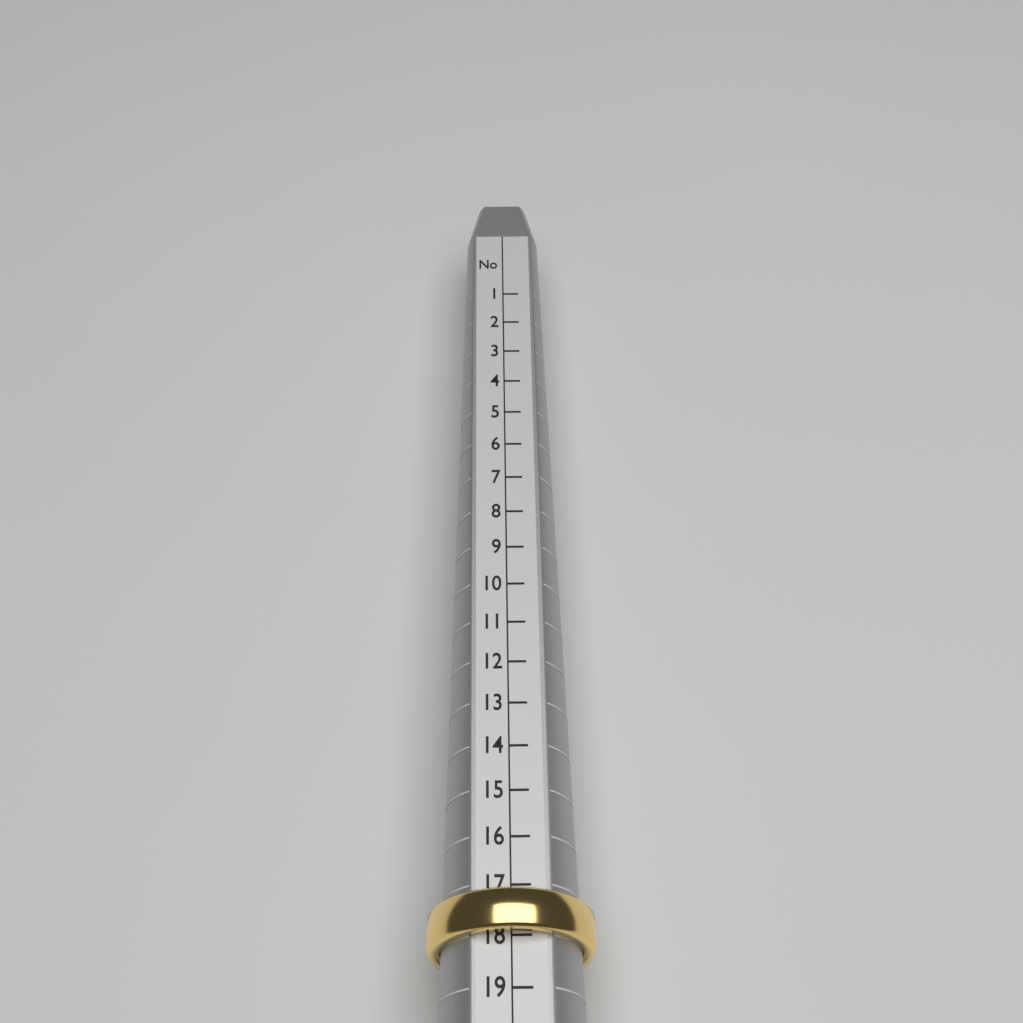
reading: 18 (no unit)
